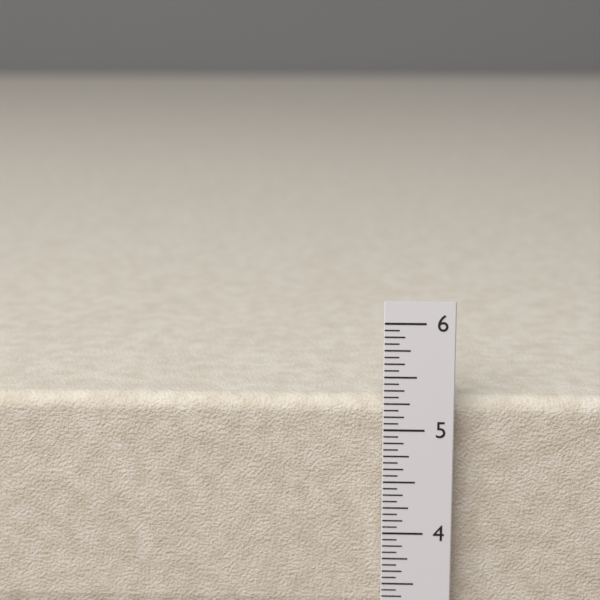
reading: 5.2500 in
